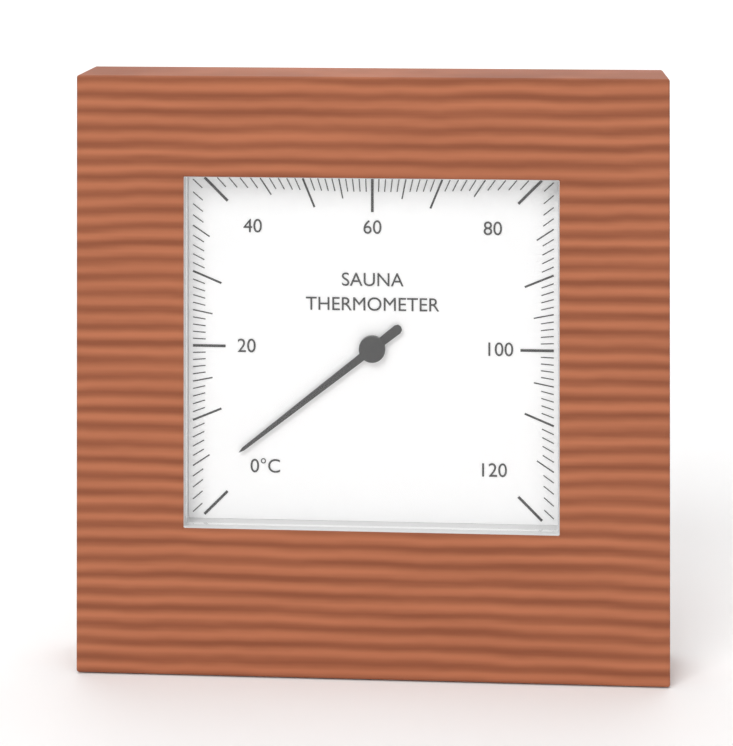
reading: 3 °C
